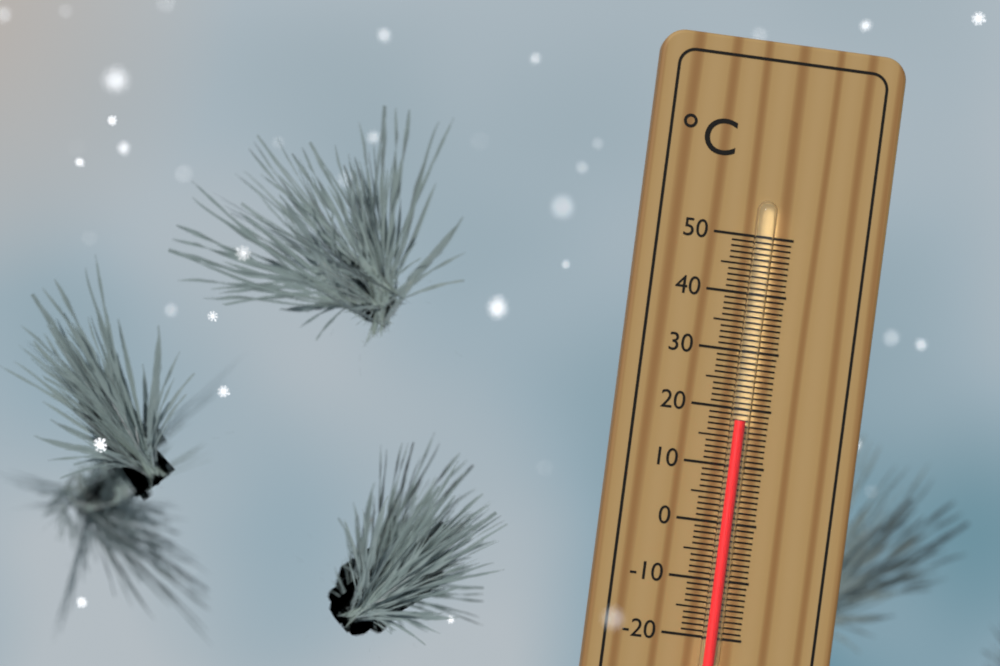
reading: 18 °C
